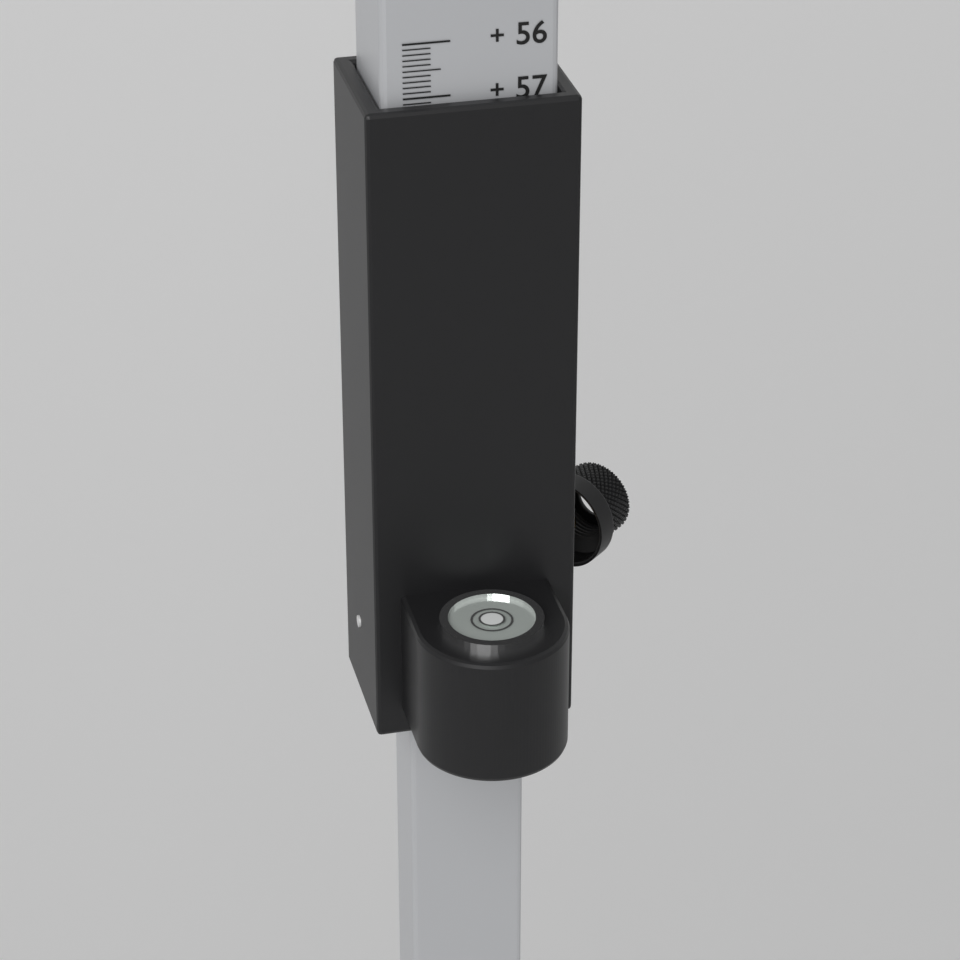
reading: 57.1 (no unit)
